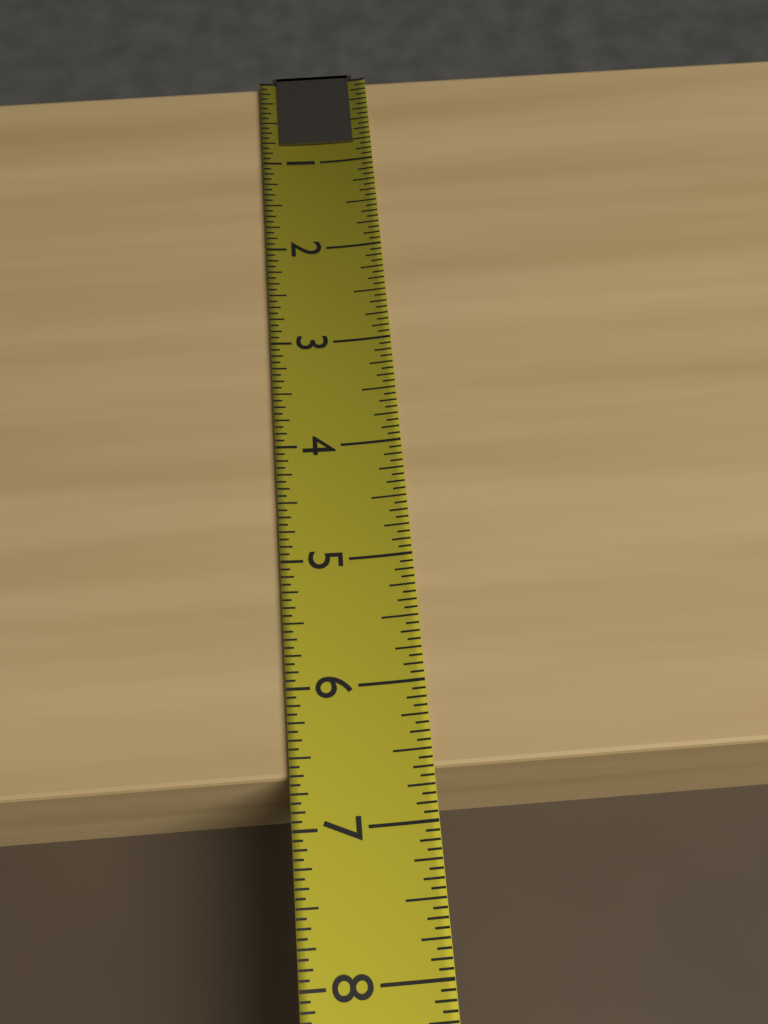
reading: 6.6250 (no unit)
